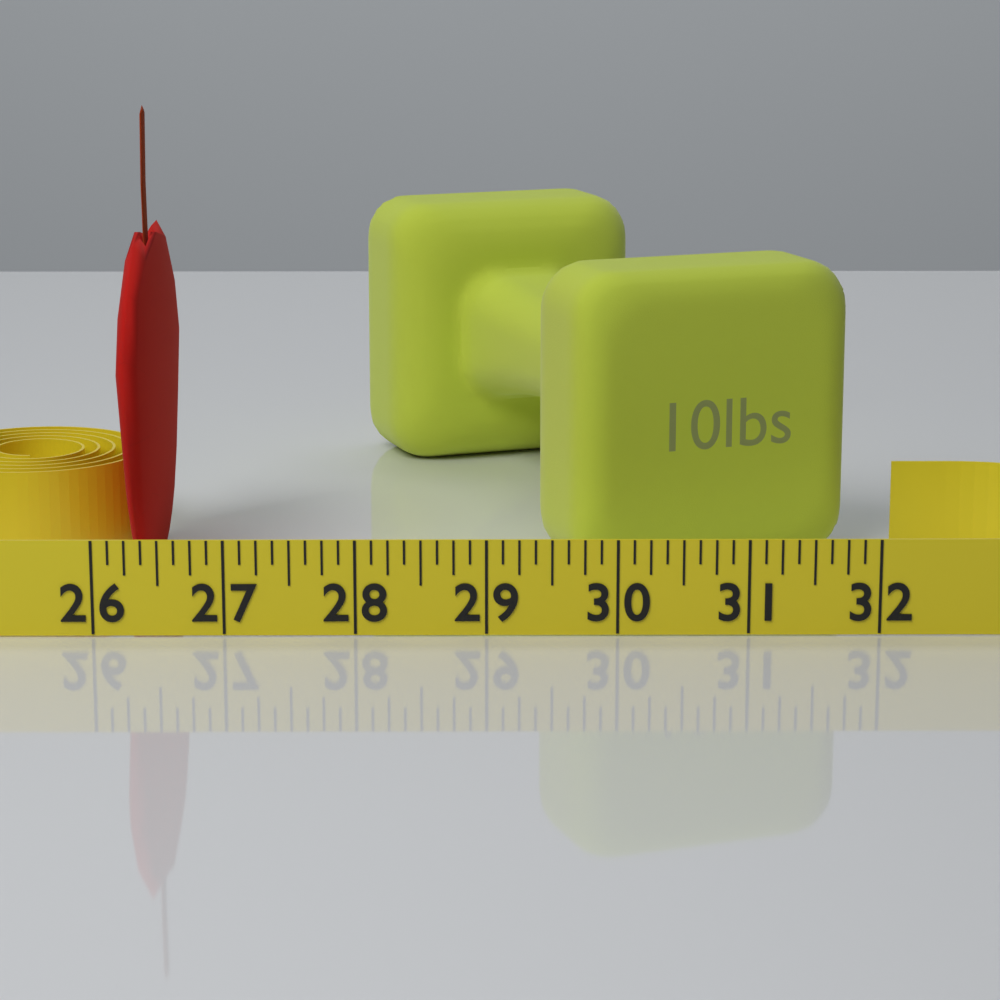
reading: 26.375 (no unit)
